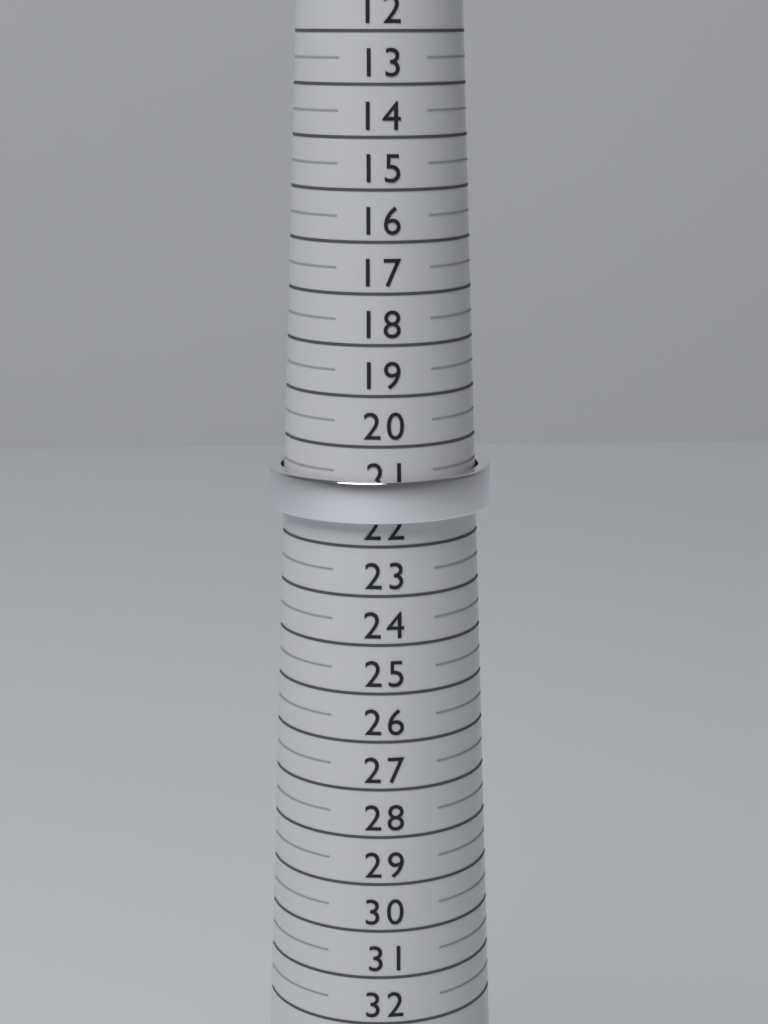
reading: 21.5 (no unit)
